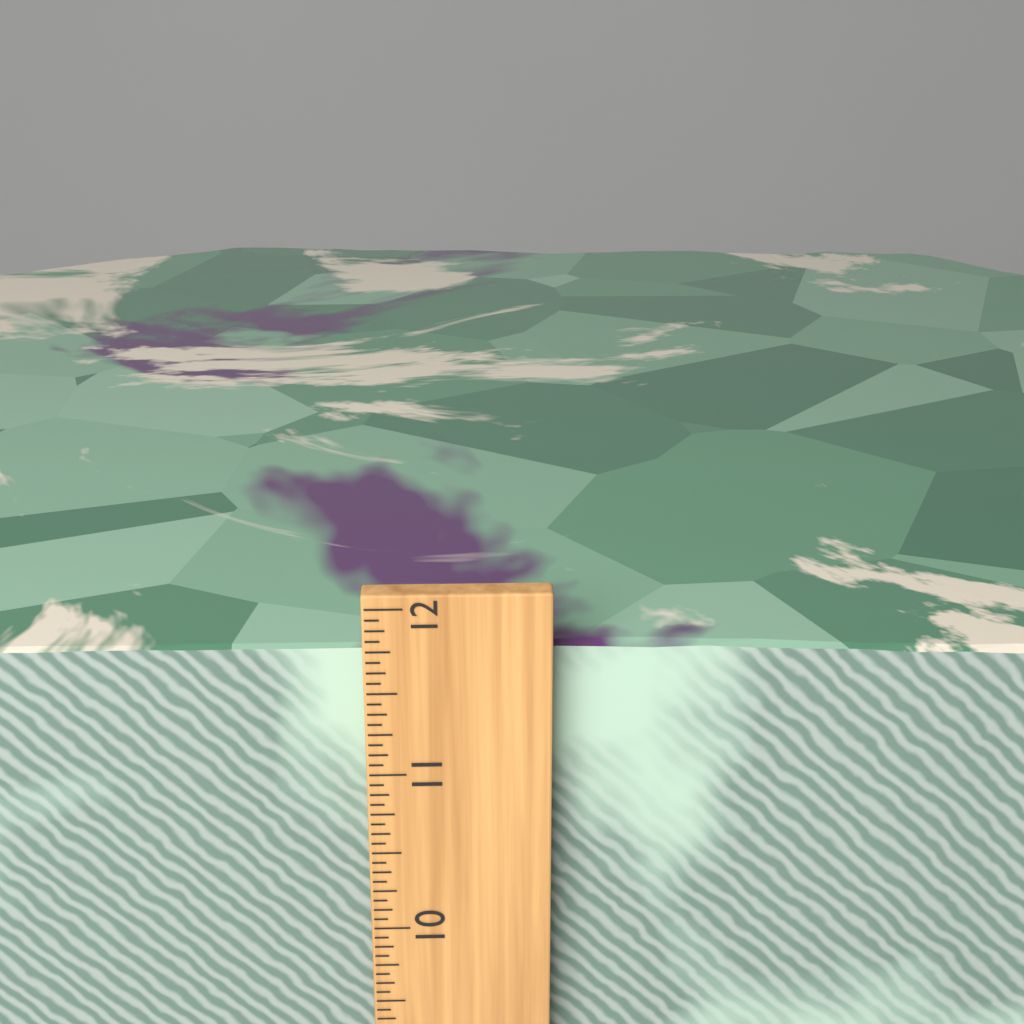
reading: 11.6875 inch
